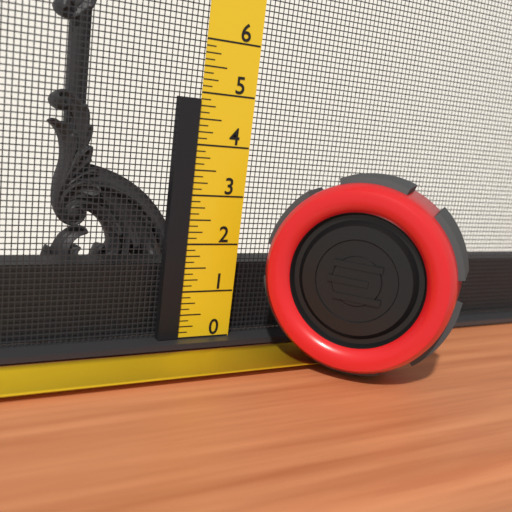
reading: 4.875 (no unit)
